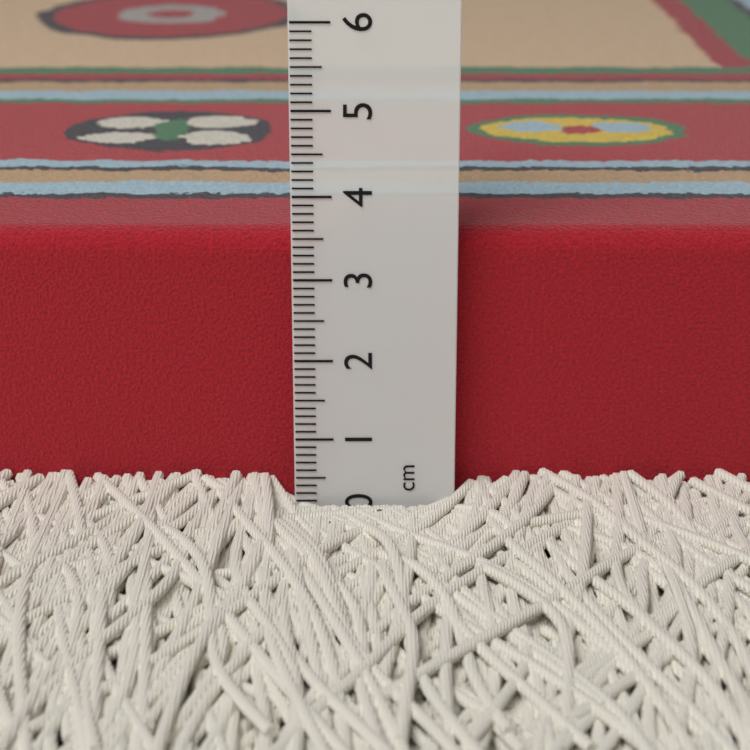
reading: 3.5 cm
